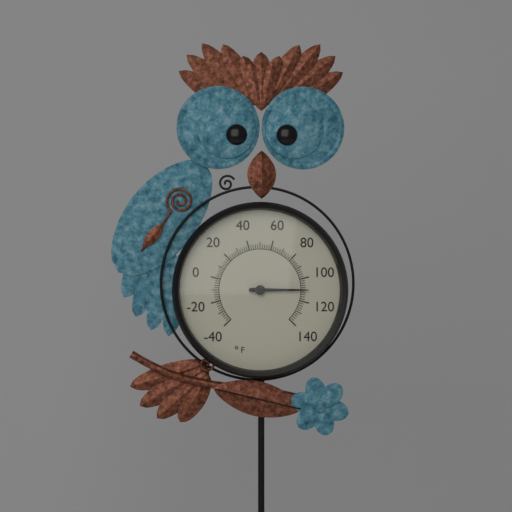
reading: 110 °F
